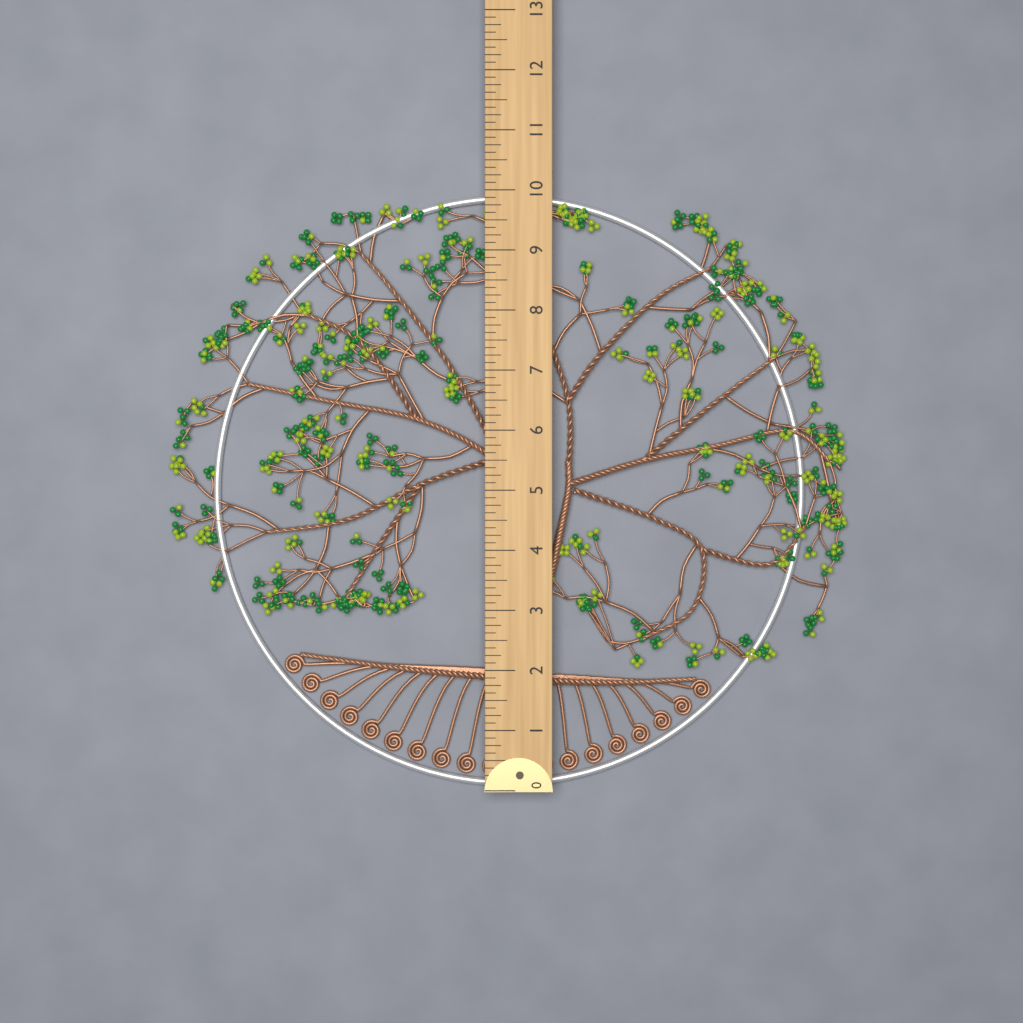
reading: 10.000 (no unit)
